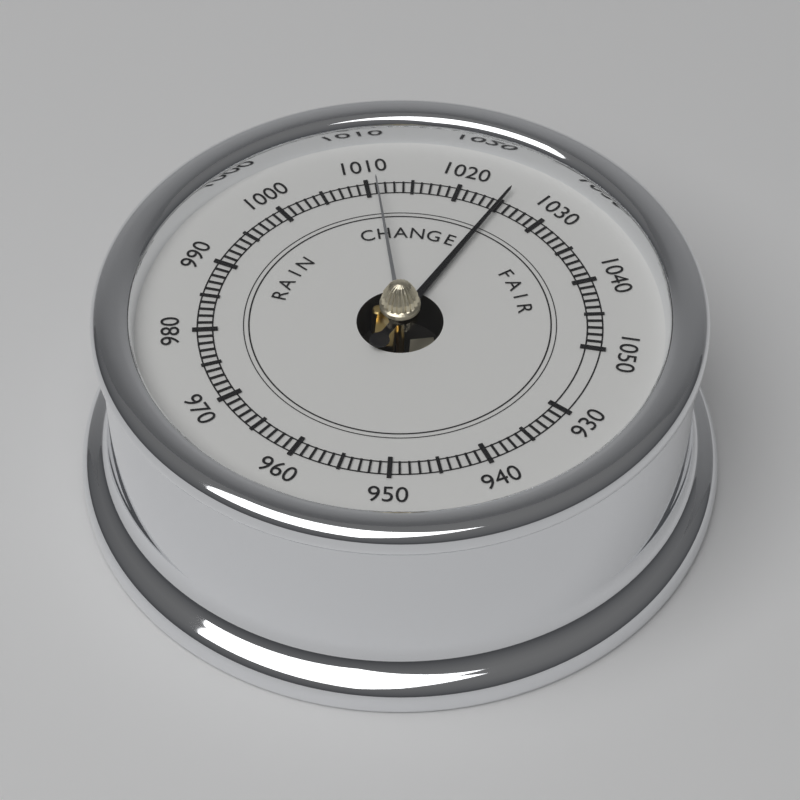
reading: 1025 (no unit)
